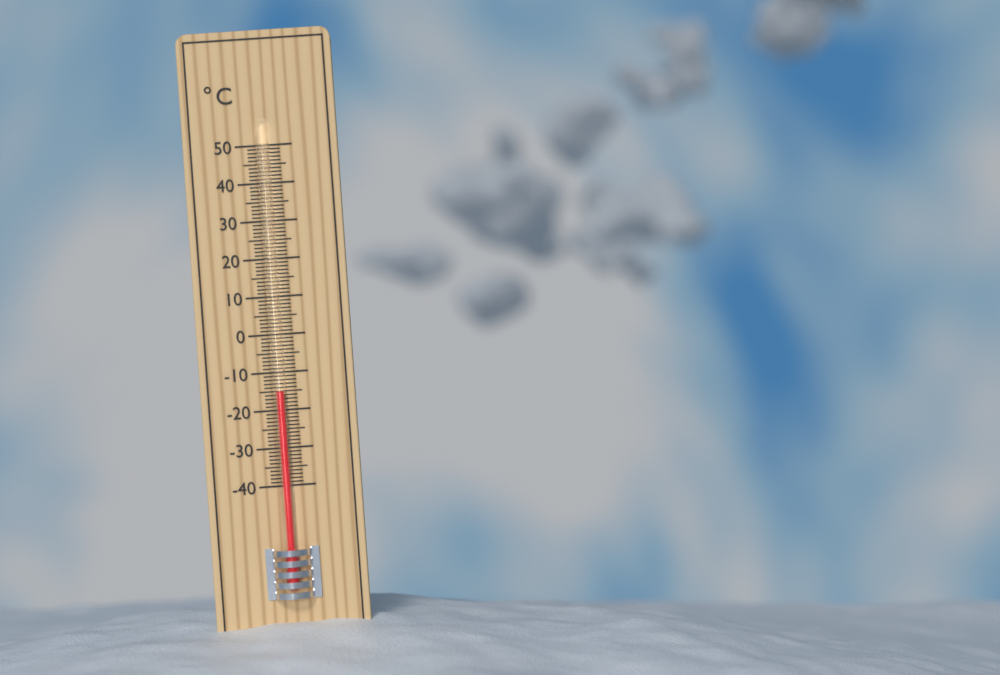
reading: -15 °C
